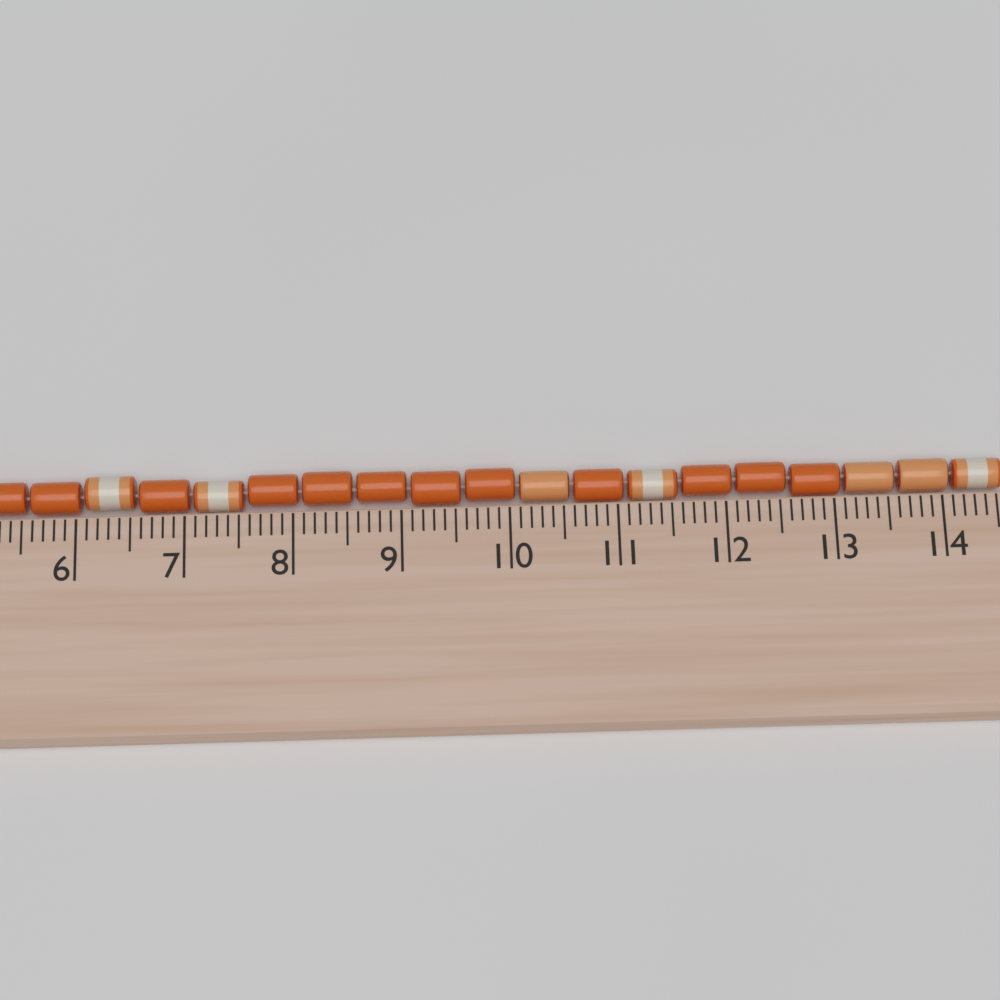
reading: 14.6 cm
